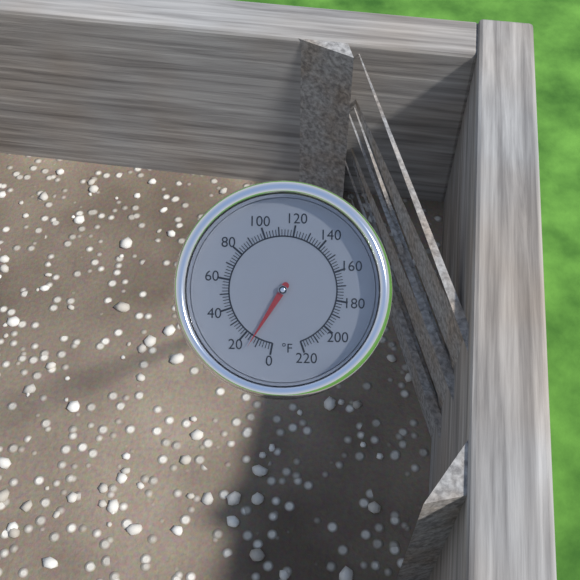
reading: 14 °F
